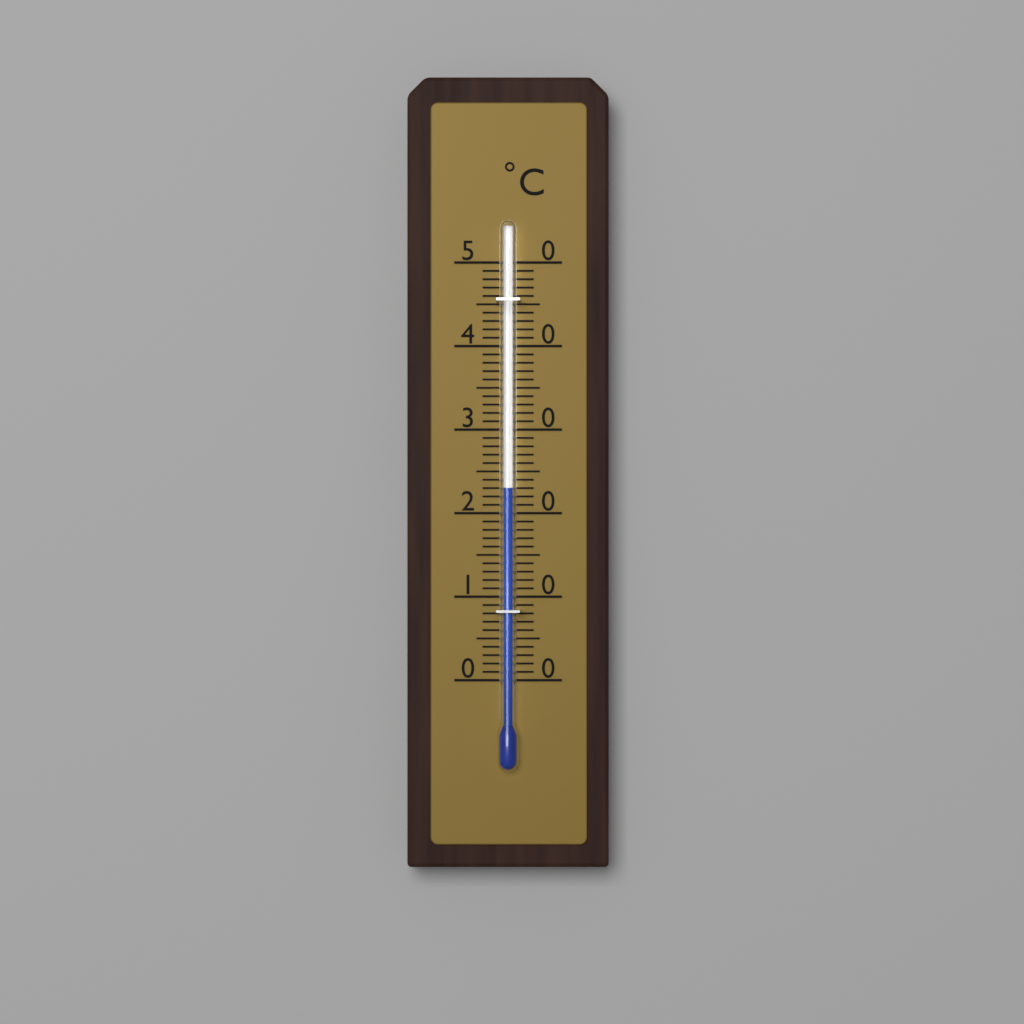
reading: 23 °C
